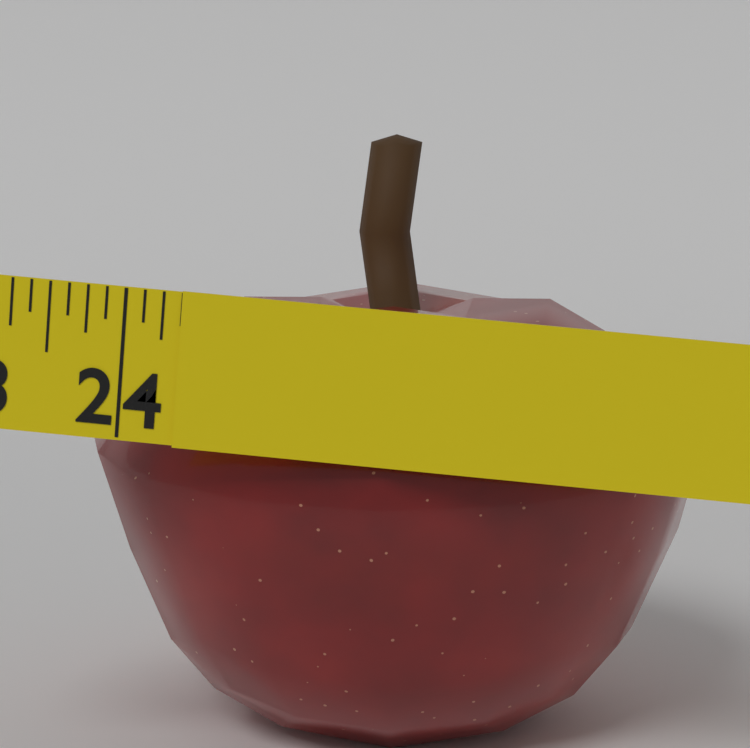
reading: 24.375 in
